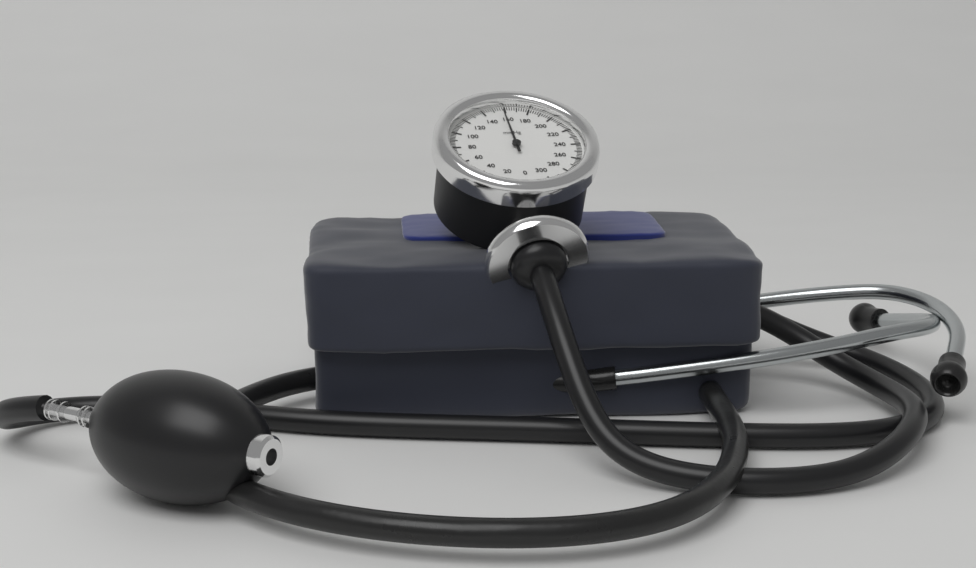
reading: 158 mmHg
